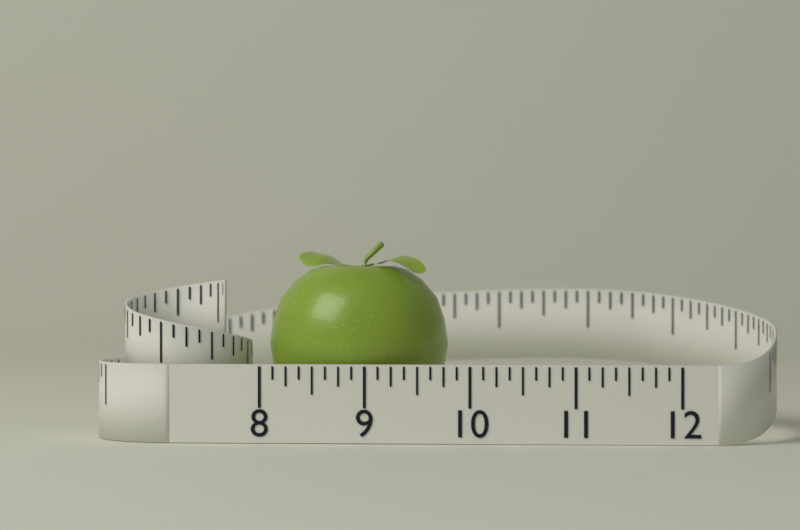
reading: 9.750 (no unit)
